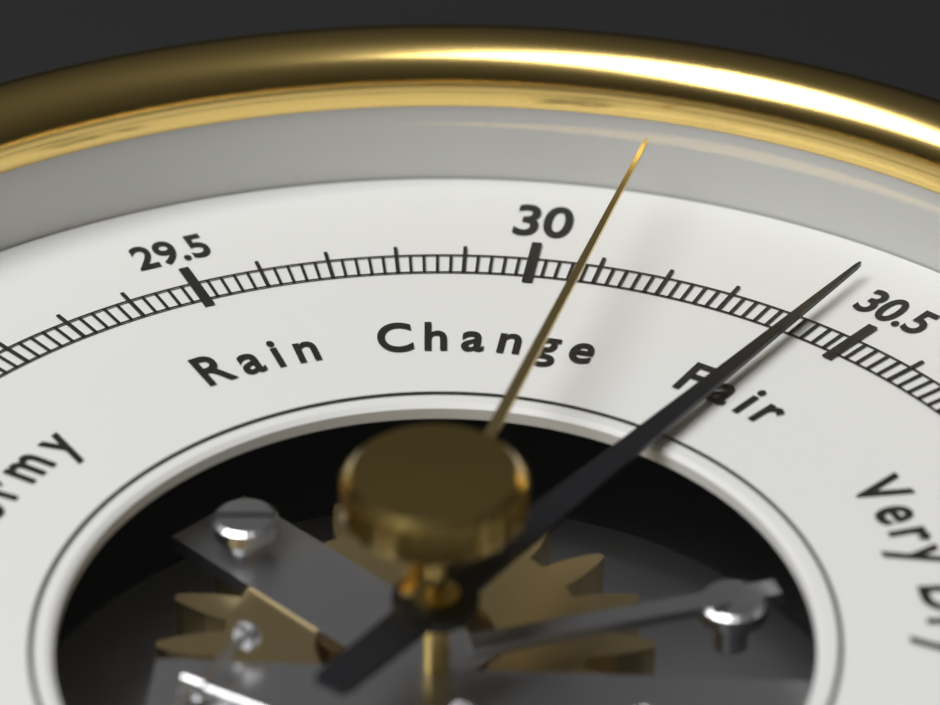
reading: 30.42 inHg
